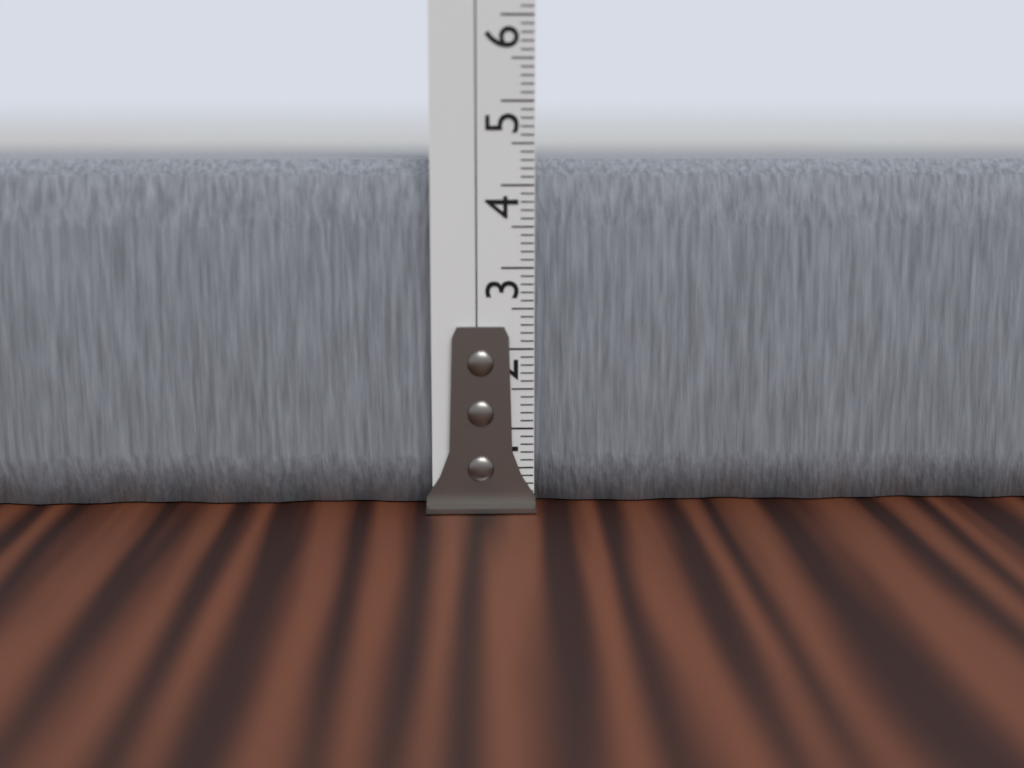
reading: 4.3 cm
